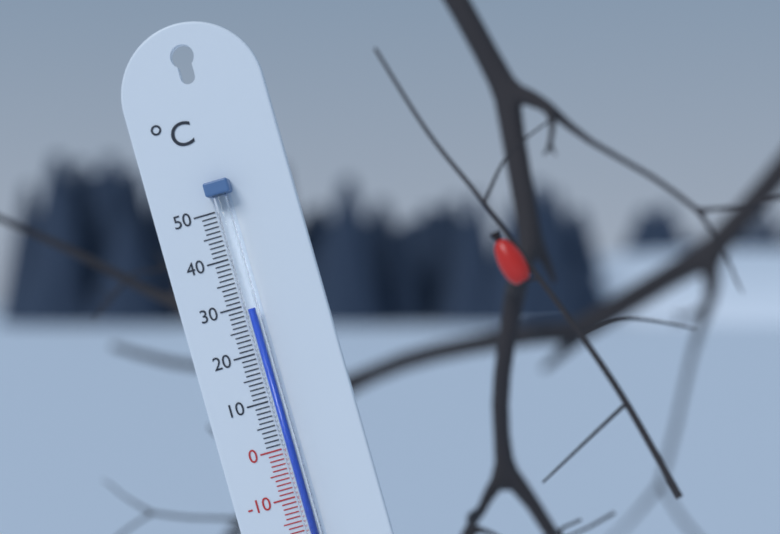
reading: 29 °C
